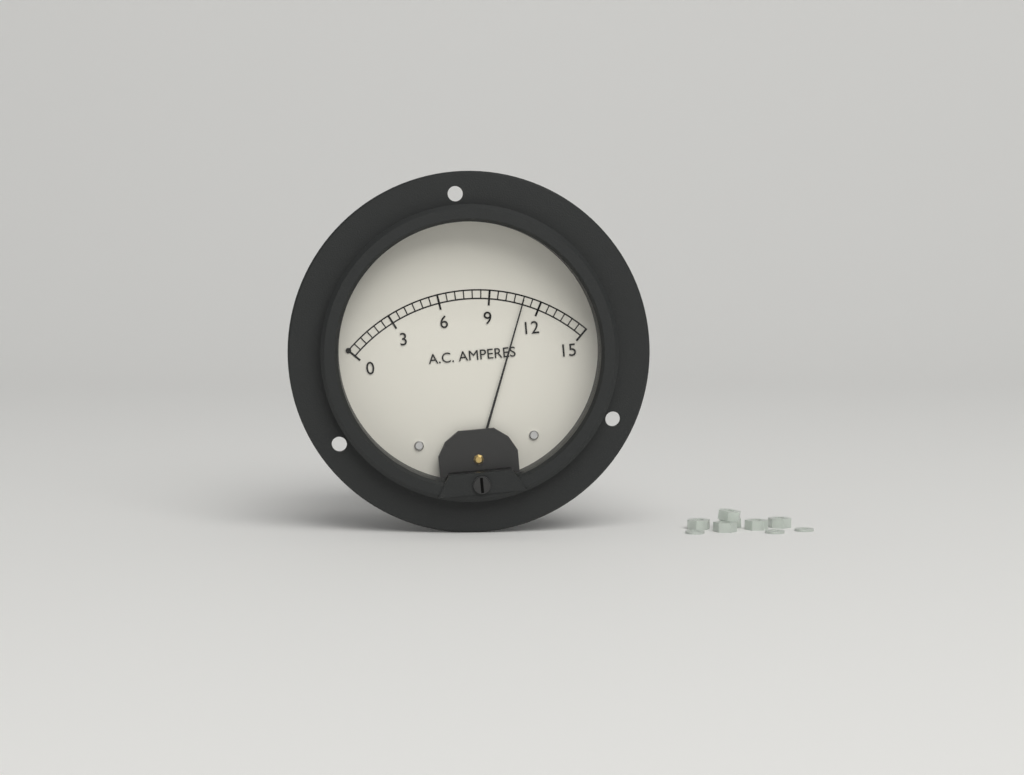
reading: 11.0 A
